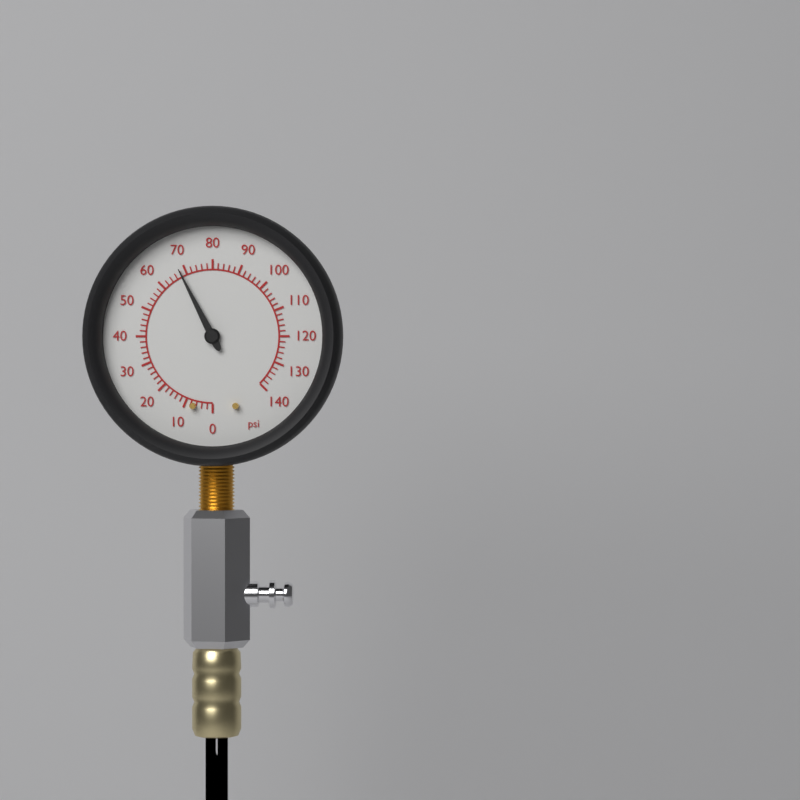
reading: 68 psi
